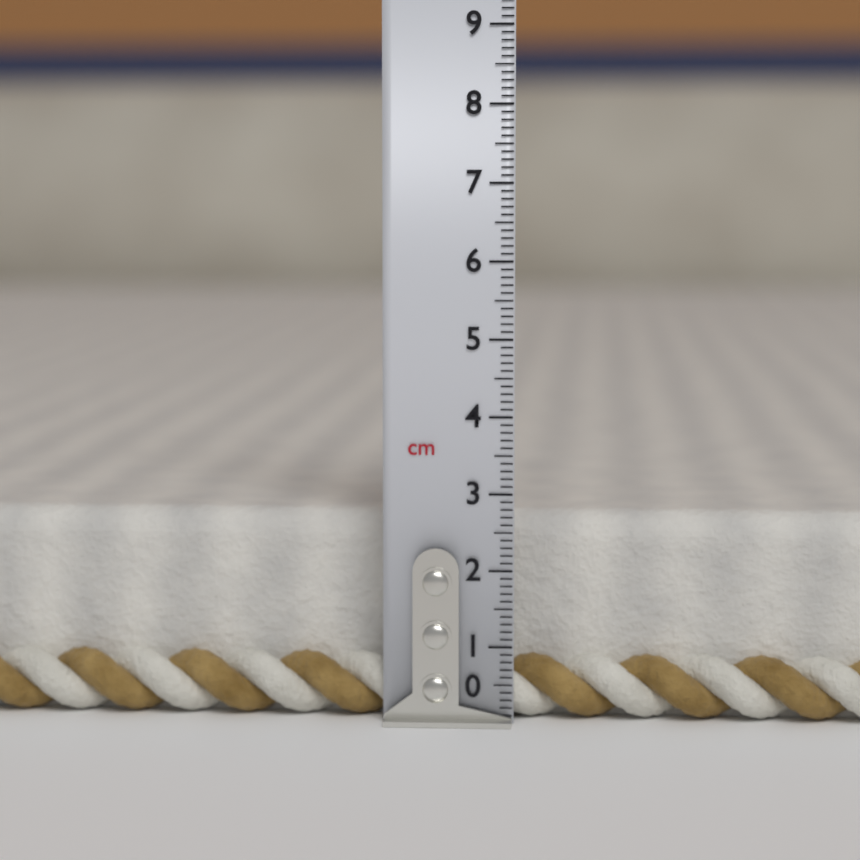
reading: 2.7 cm
